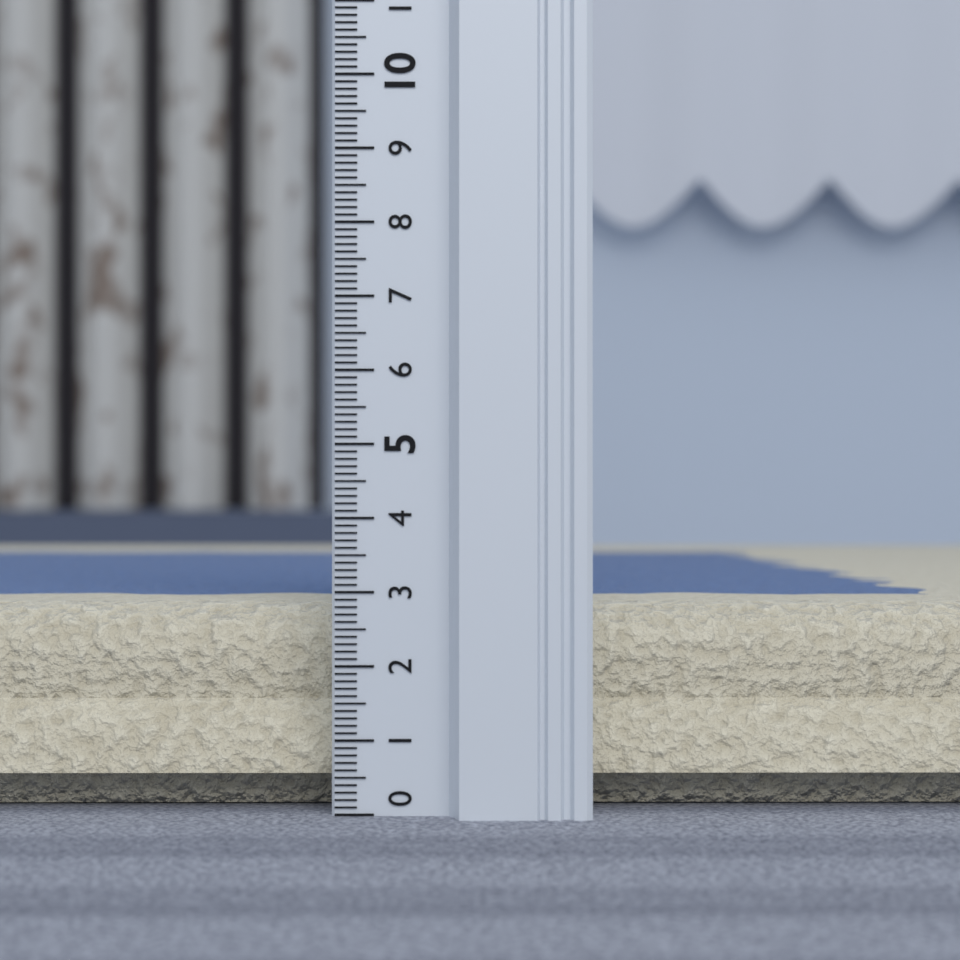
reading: 2.8 (no unit)
